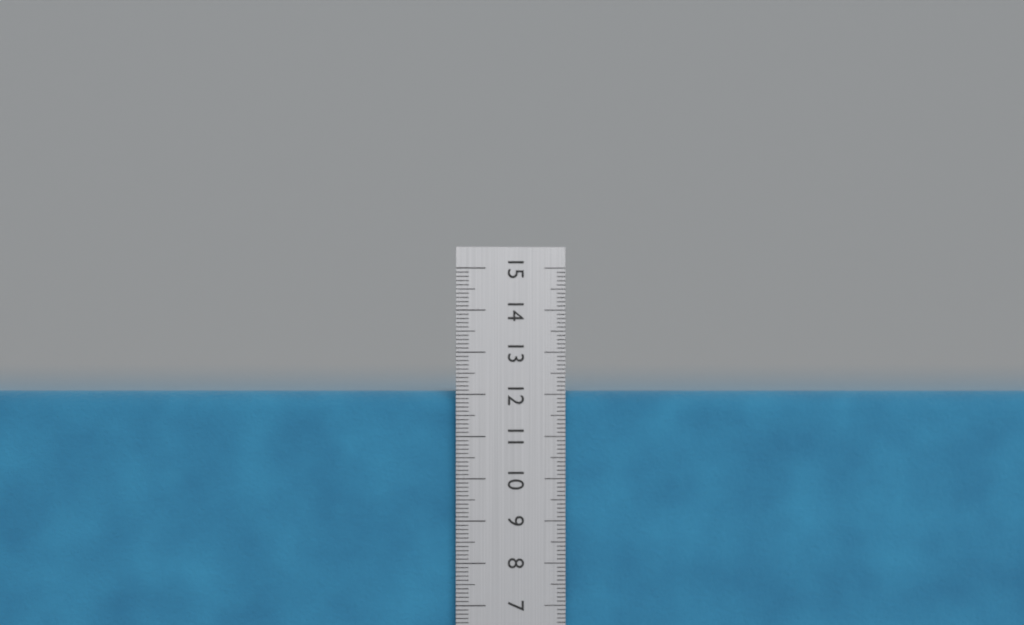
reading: 12.1 cm
